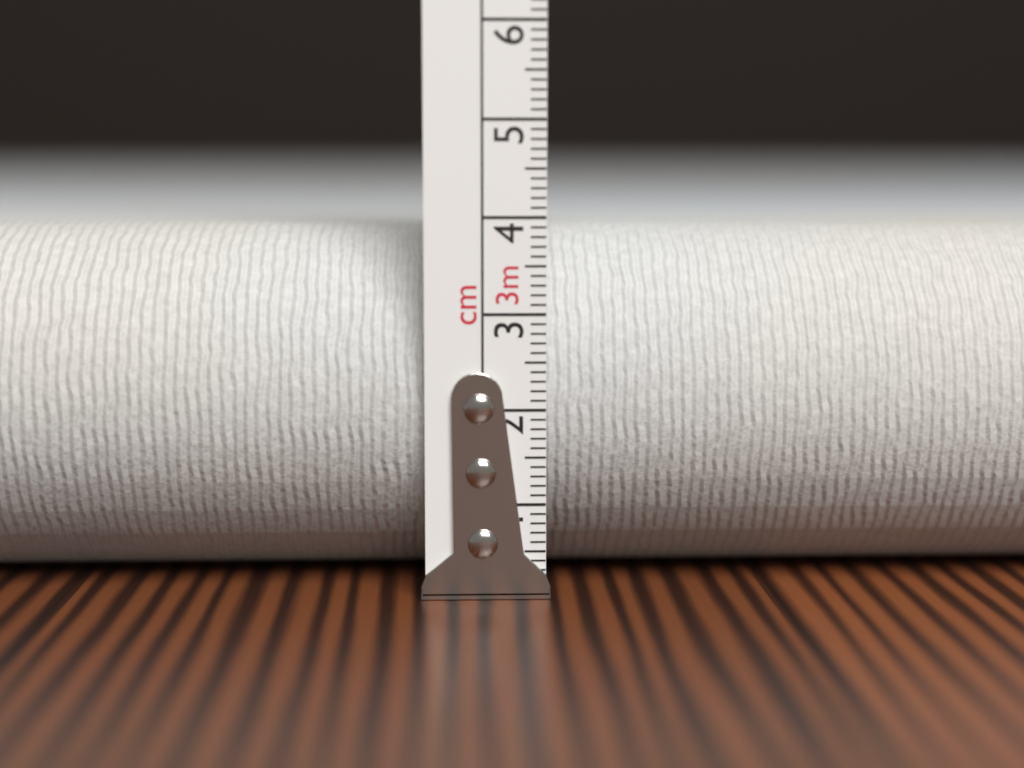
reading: 3.9 cm
